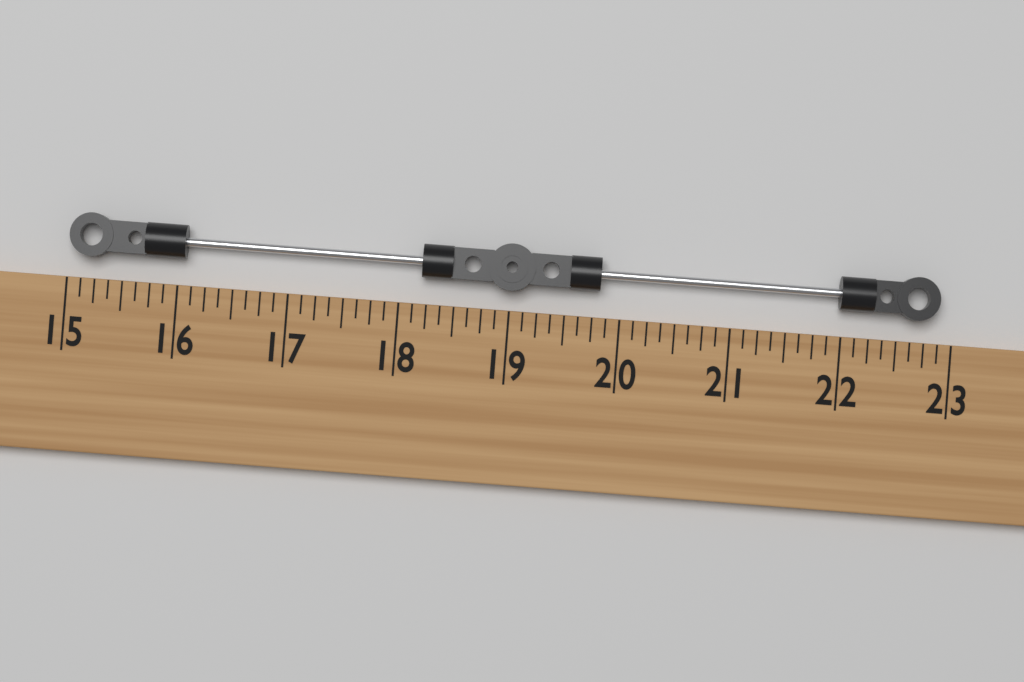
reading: 22.875 (no unit)
